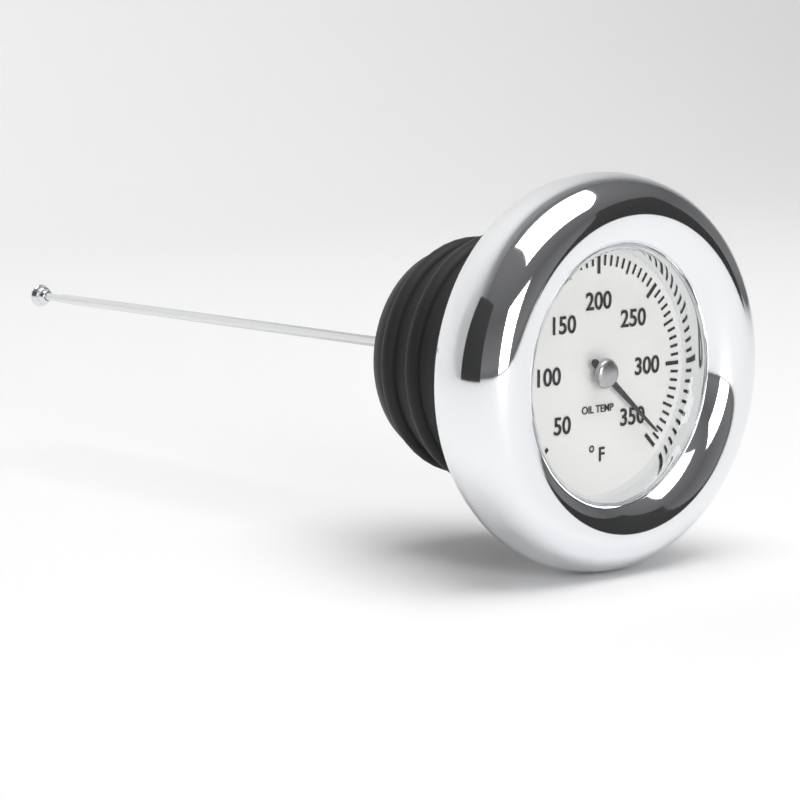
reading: 345 °F
